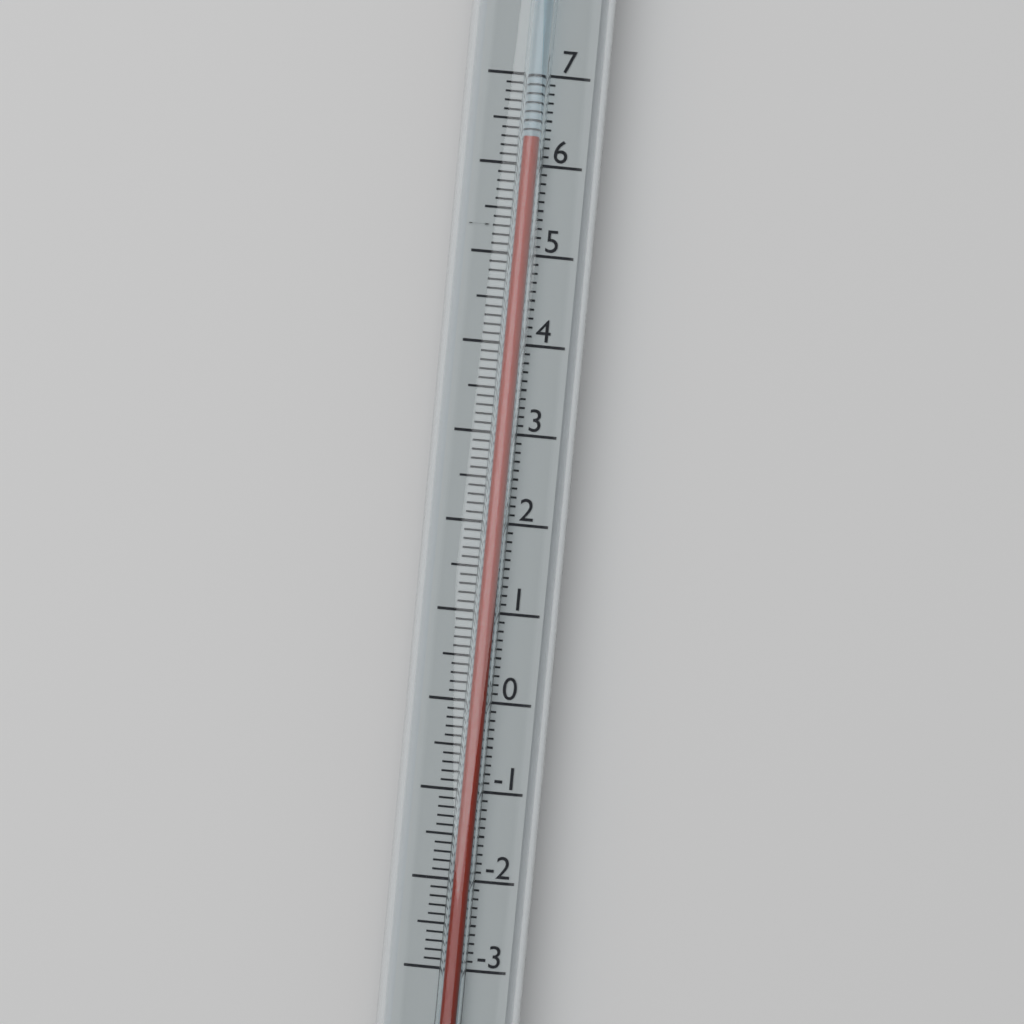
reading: 6.3 (no unit)
